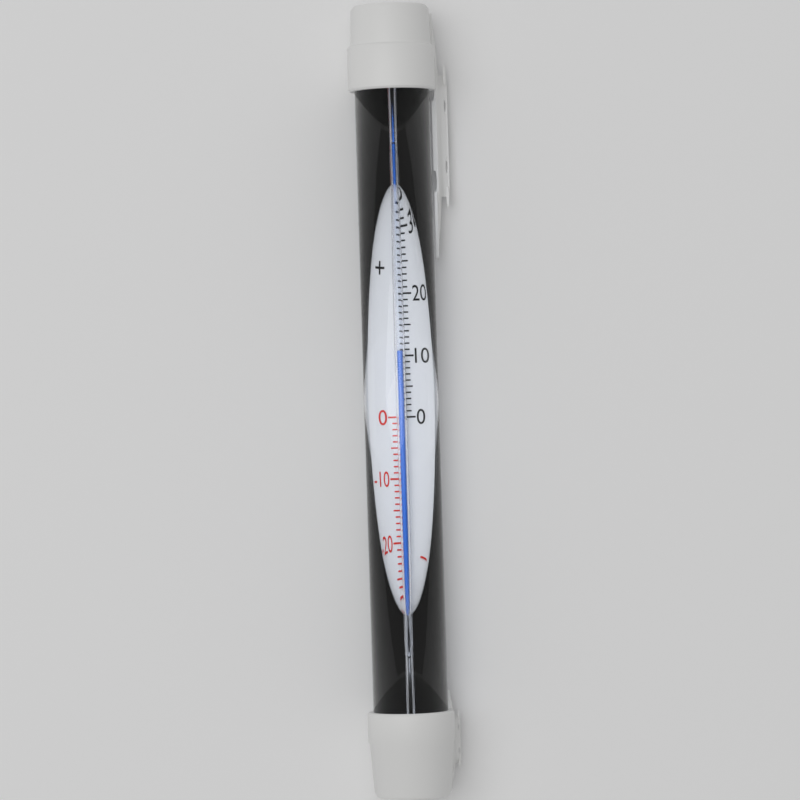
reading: 11 °C
